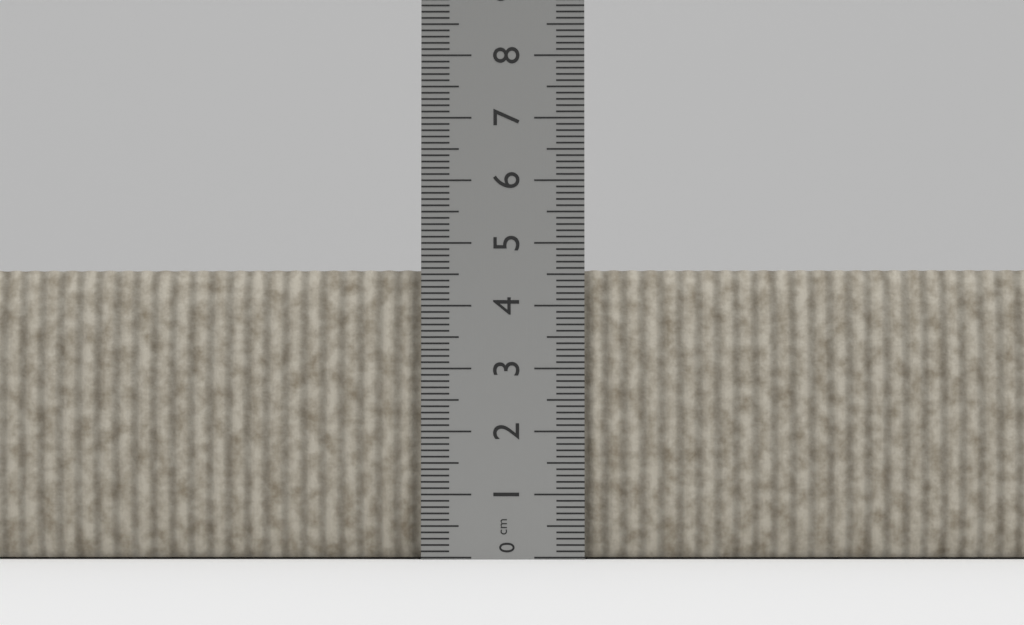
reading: 4.6 cm
